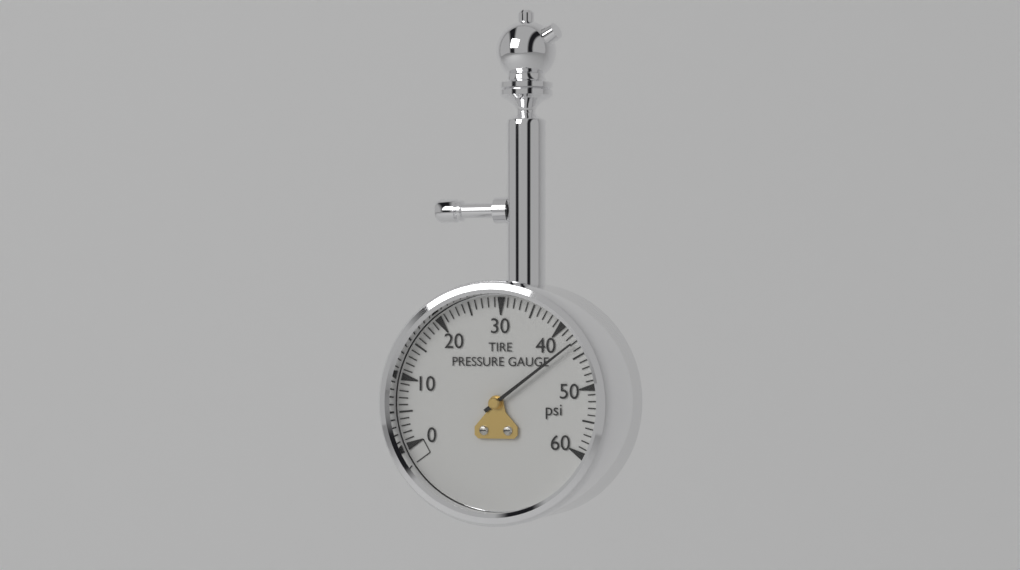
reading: 43 psi
